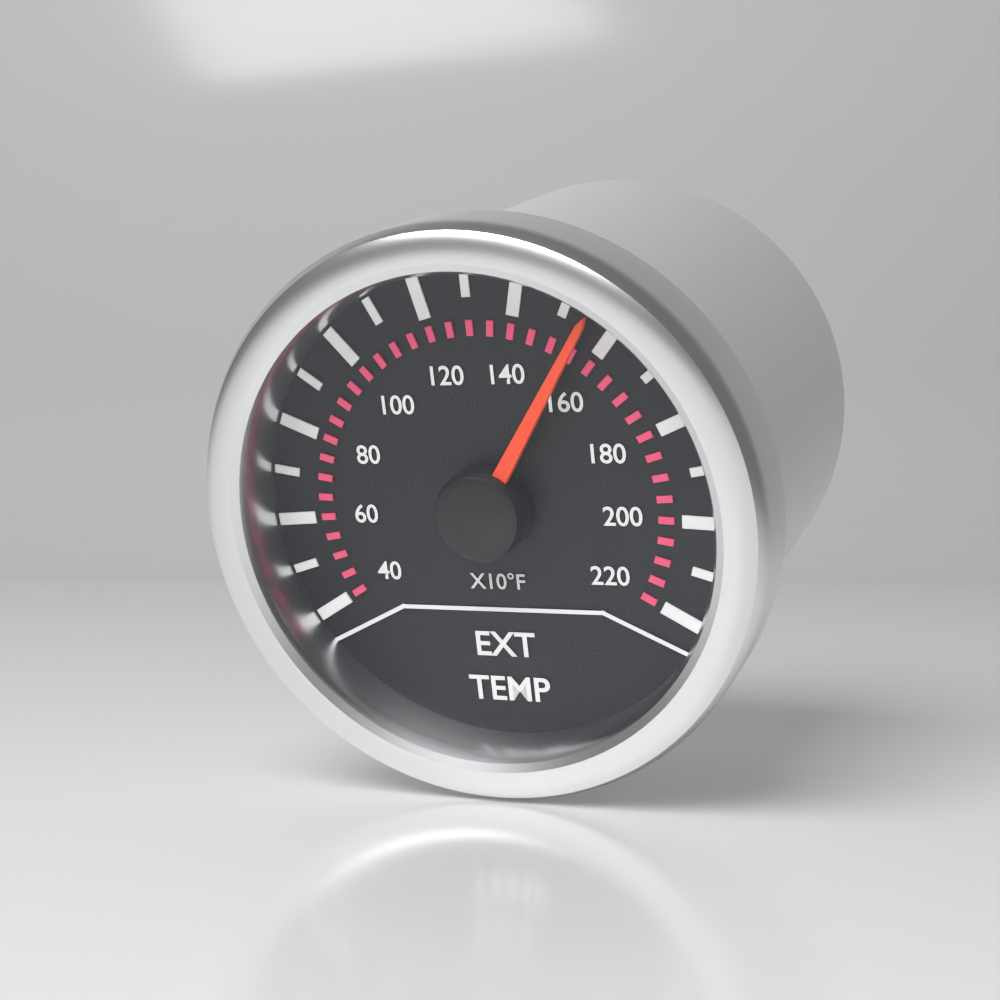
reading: 1550 °F
